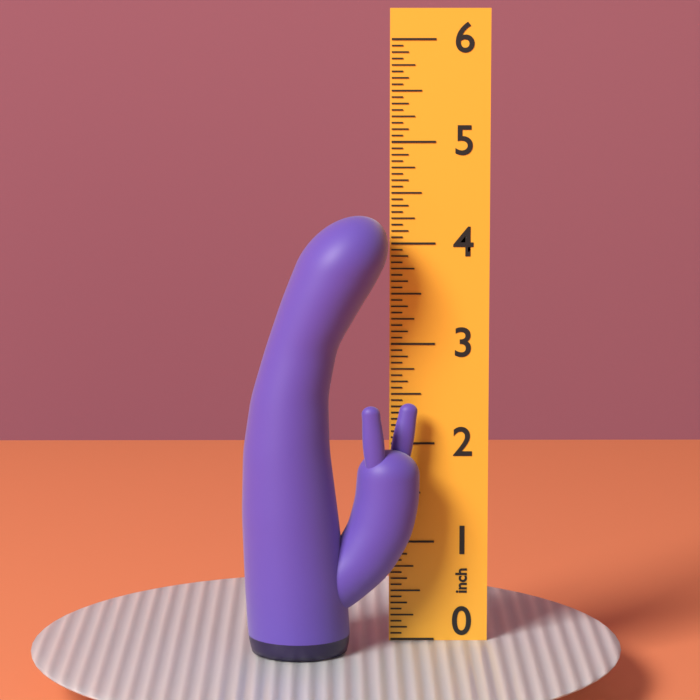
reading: 4.3125 inch
